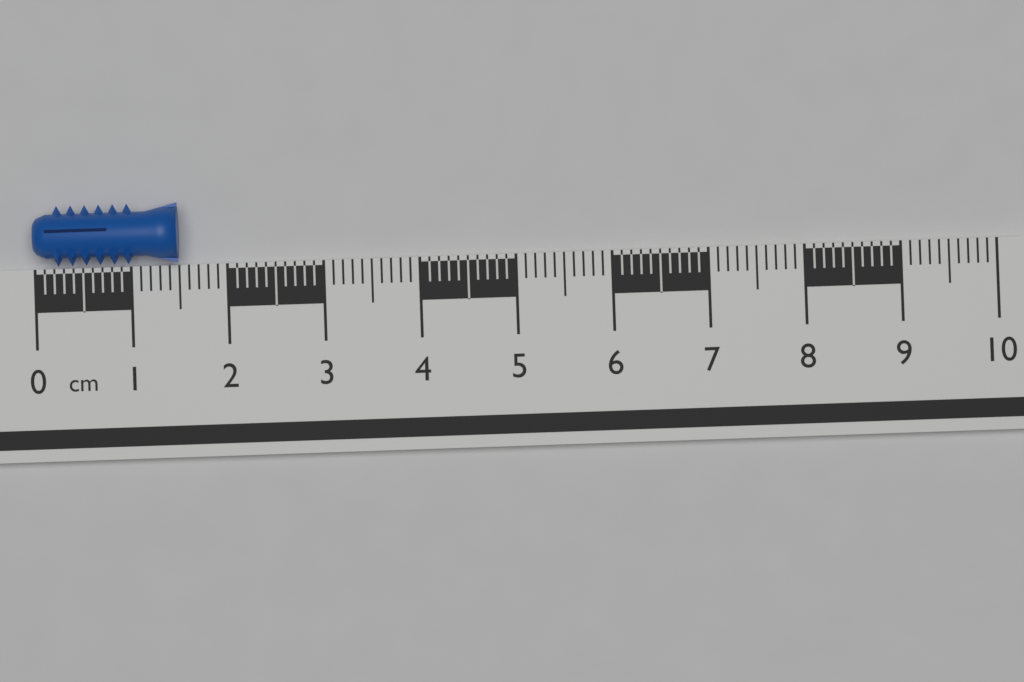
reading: 1.5 cm
